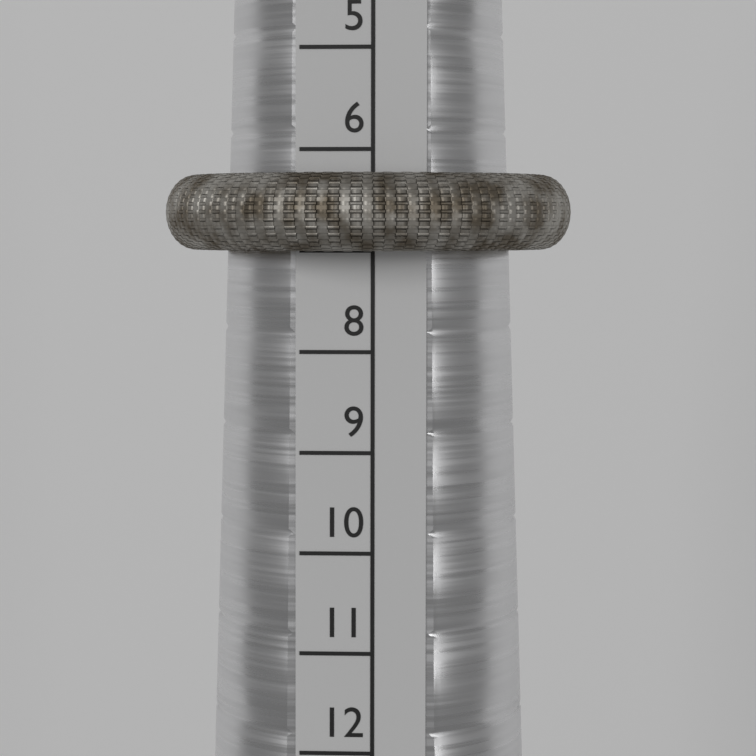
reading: 7 (no unit)
